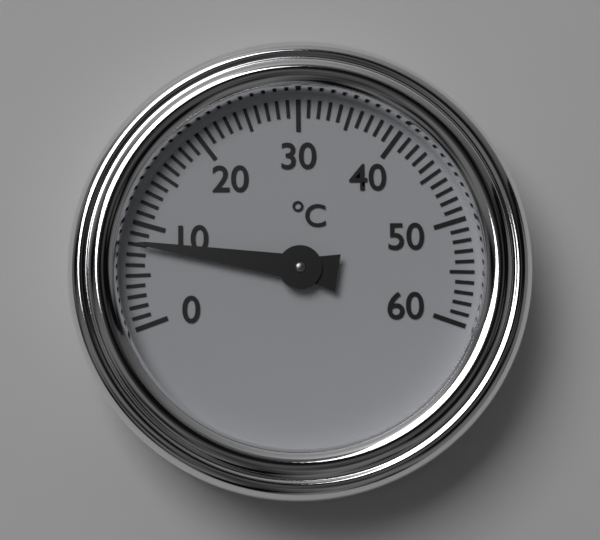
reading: 8 °C
